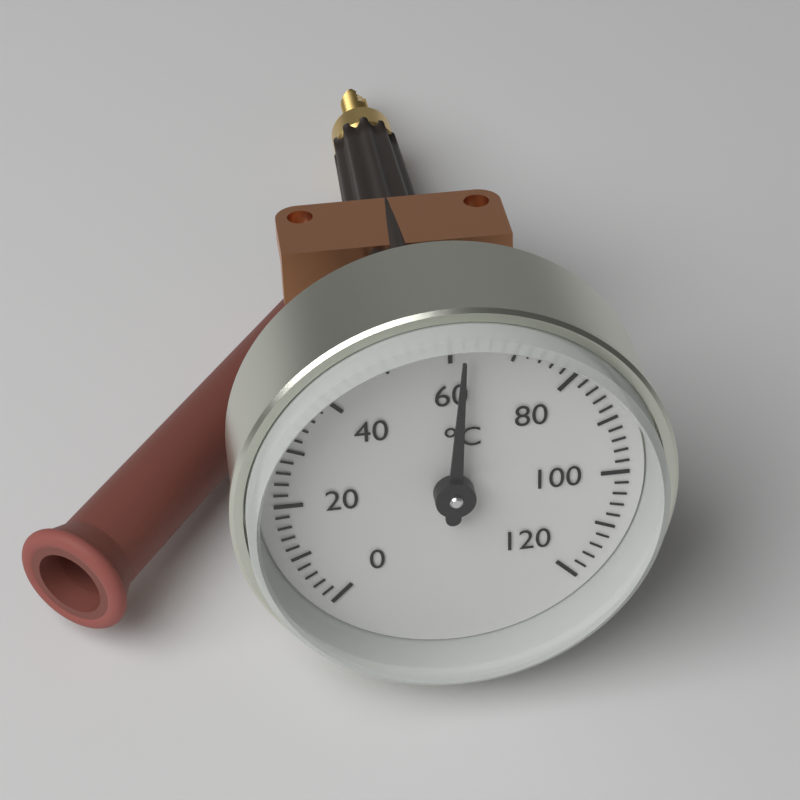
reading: 62 °C
